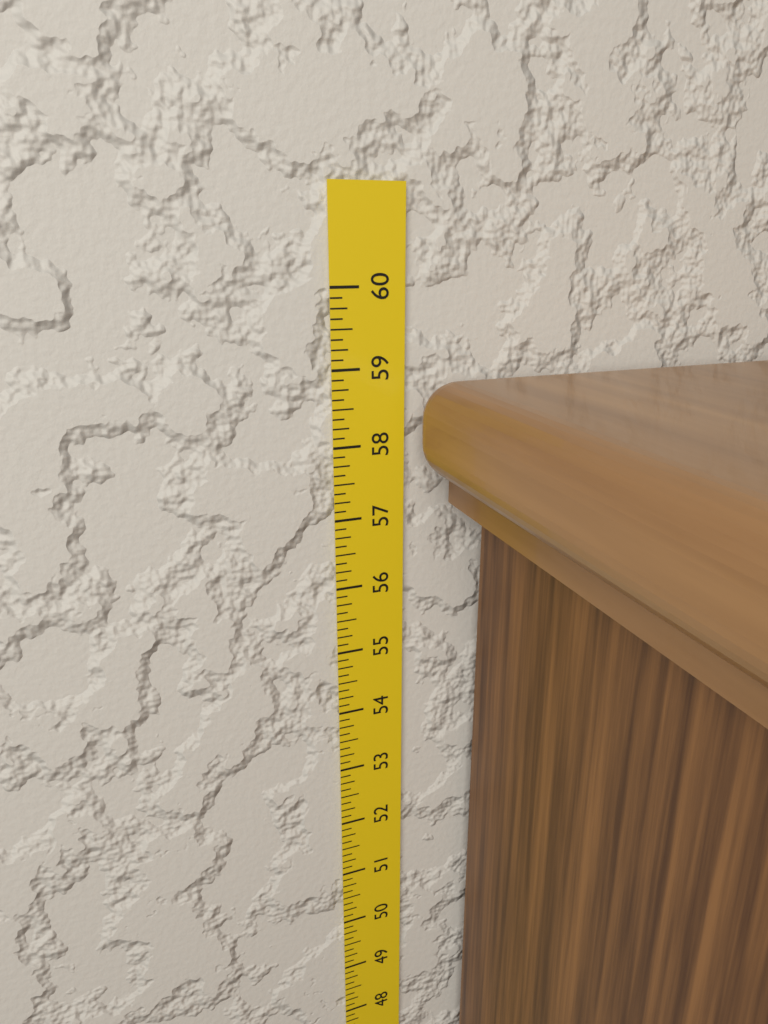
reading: 58.875 in
